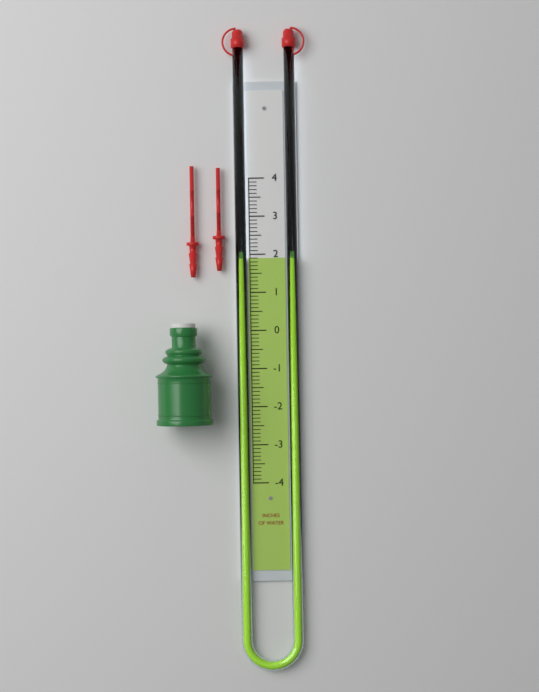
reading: 1.9 in
